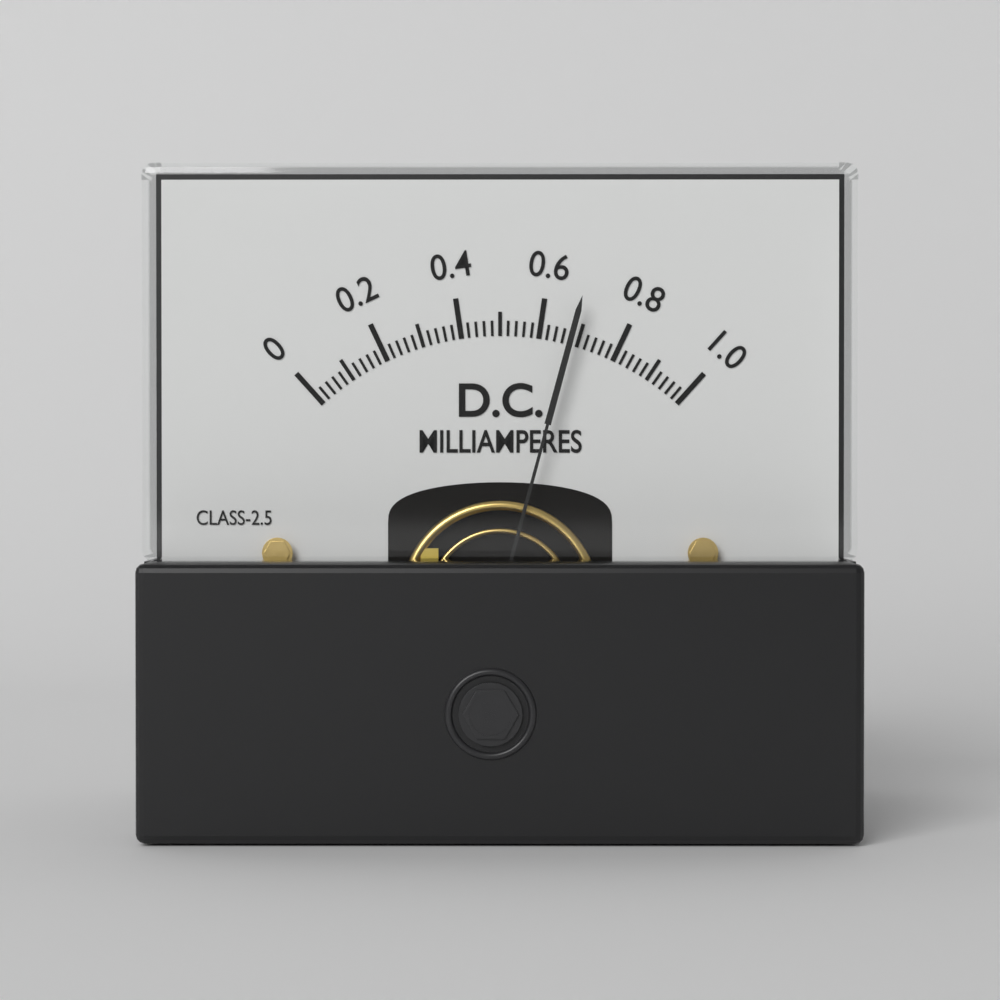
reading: 0.68 mA
